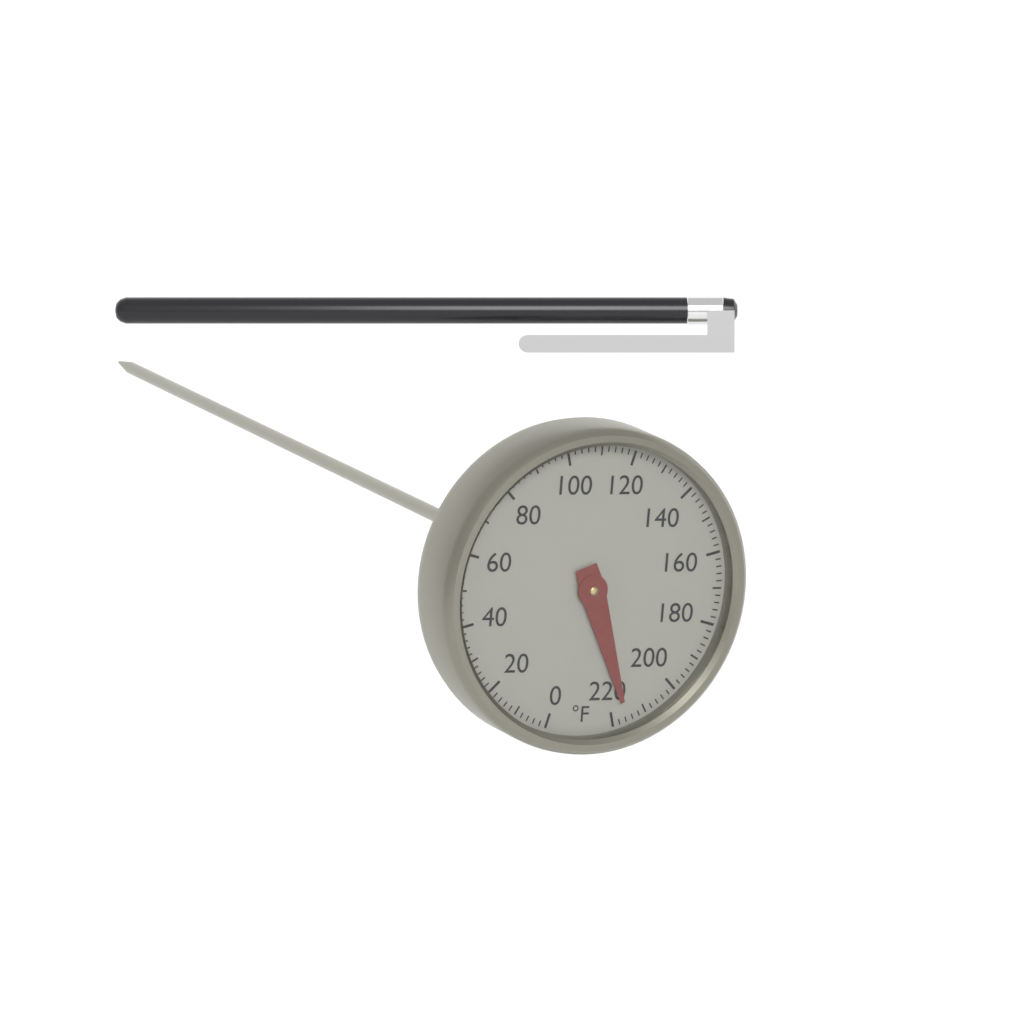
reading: 216 °F
